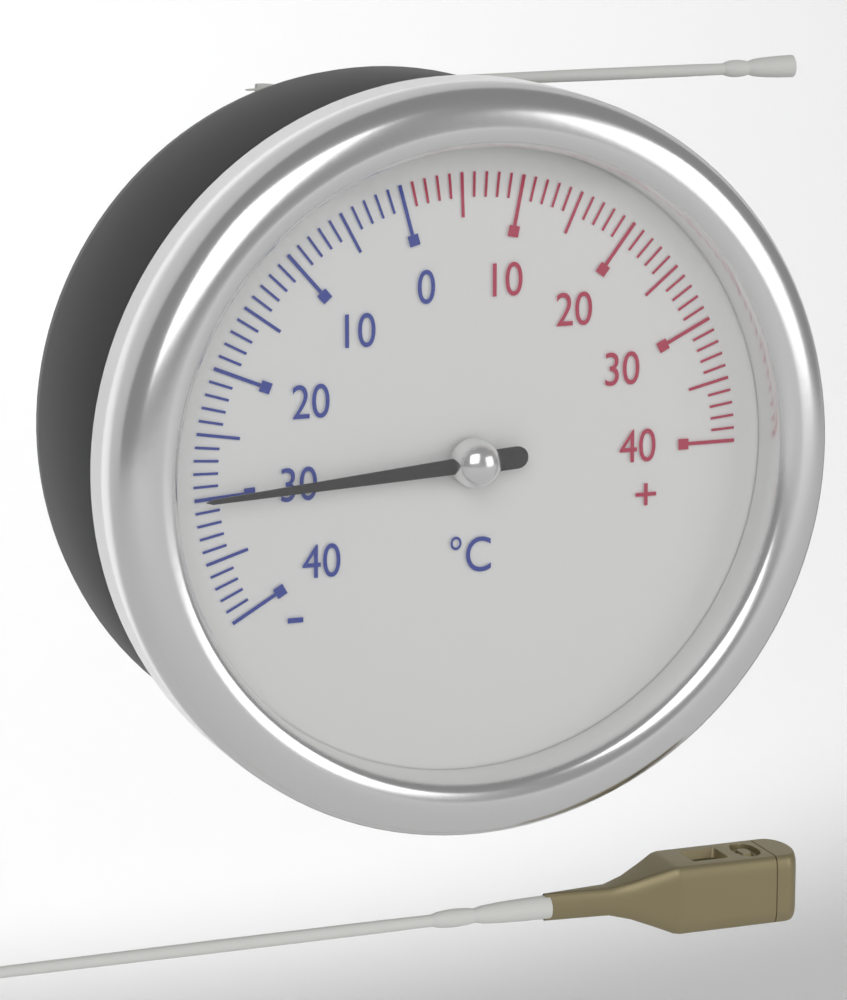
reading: -30 °C
